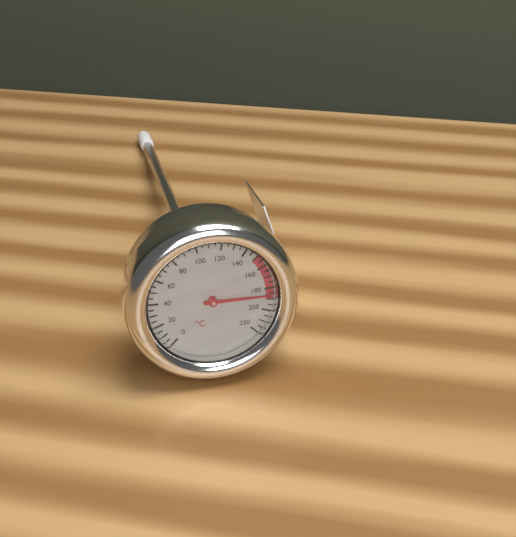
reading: 185 °C
